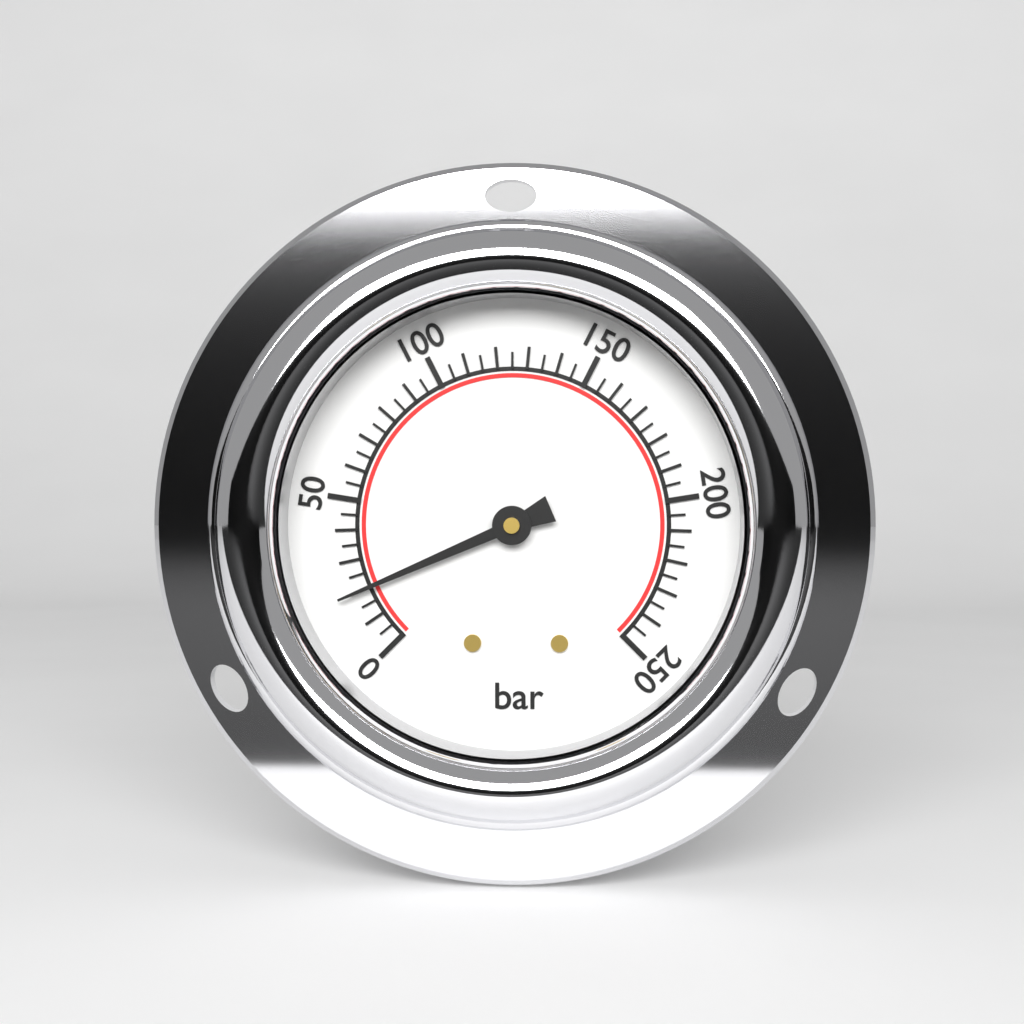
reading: 20 bar
